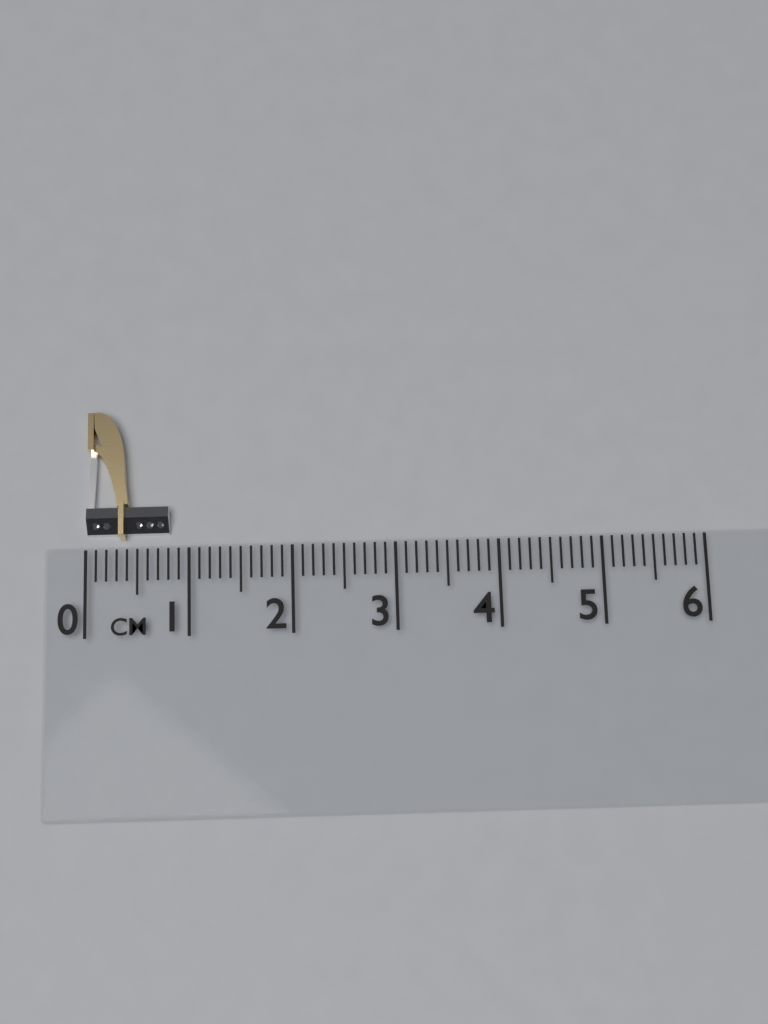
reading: 0.8 cm
